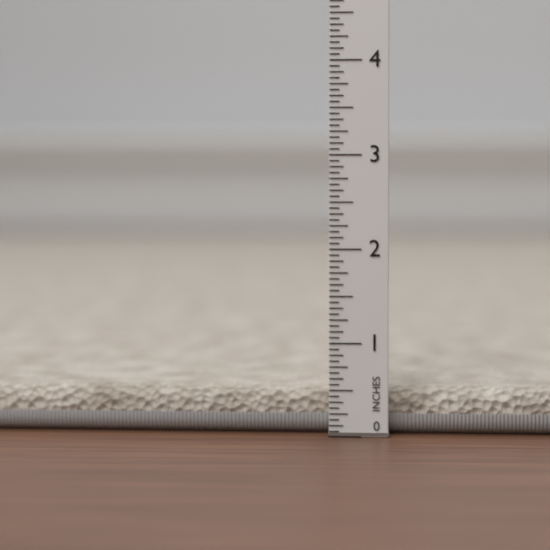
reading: 0.5000 in
